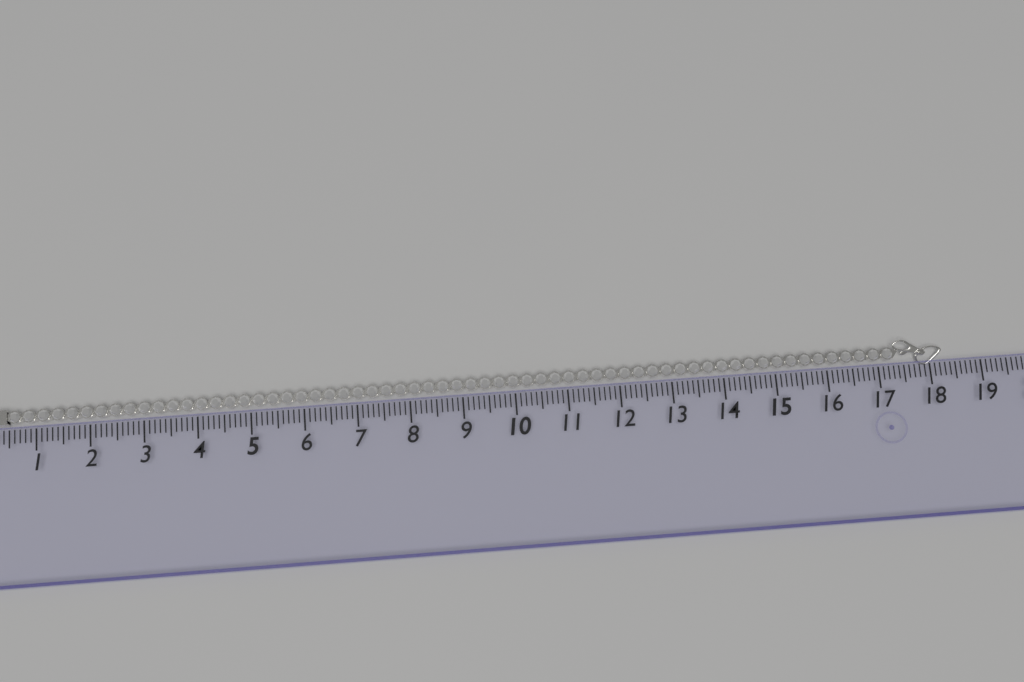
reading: 18.3 (no unit)
